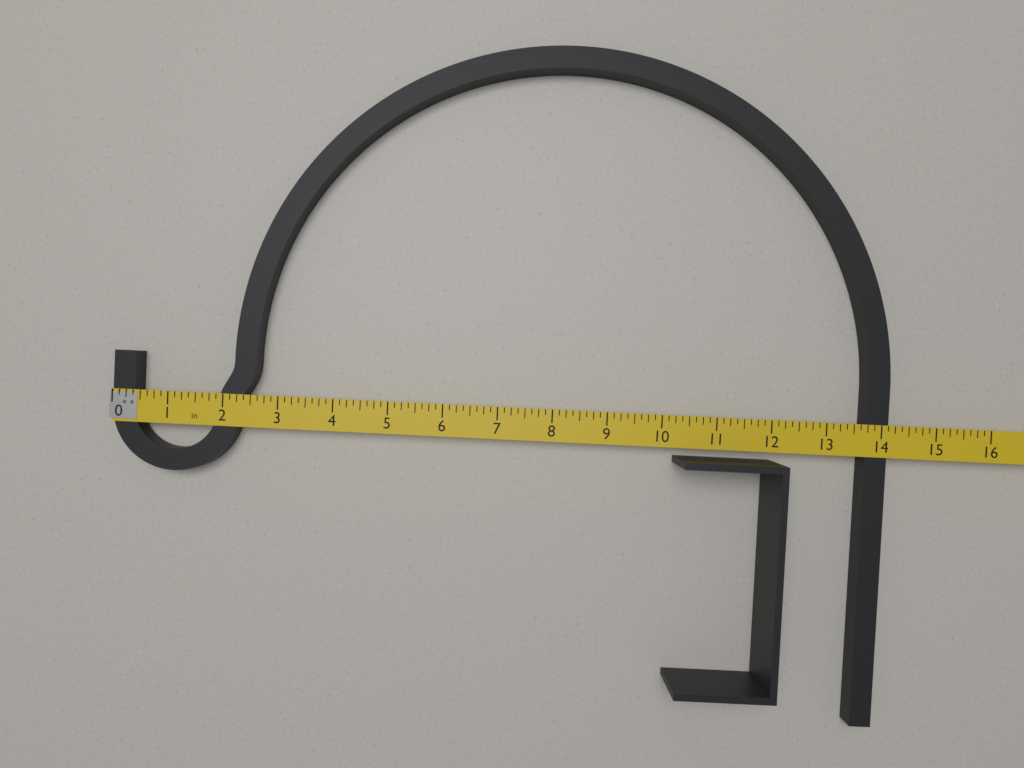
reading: 14.125 in
